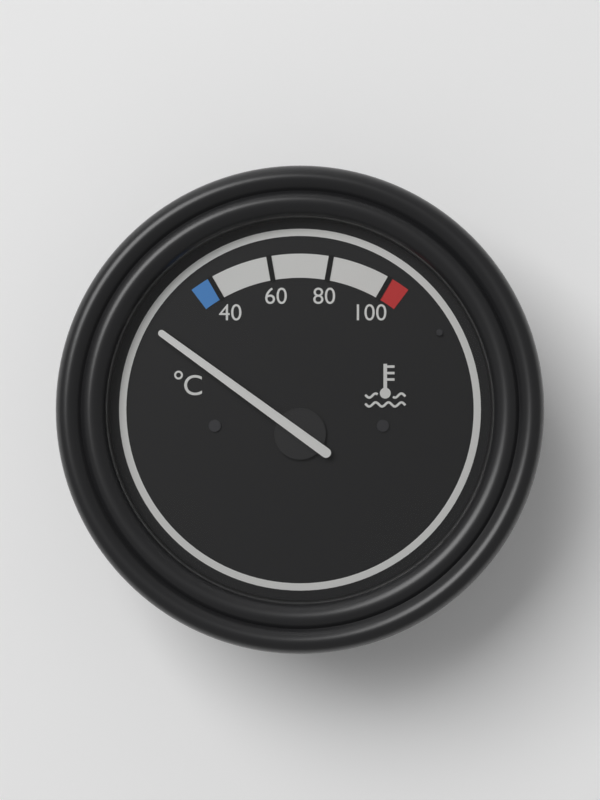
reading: 16 °C
